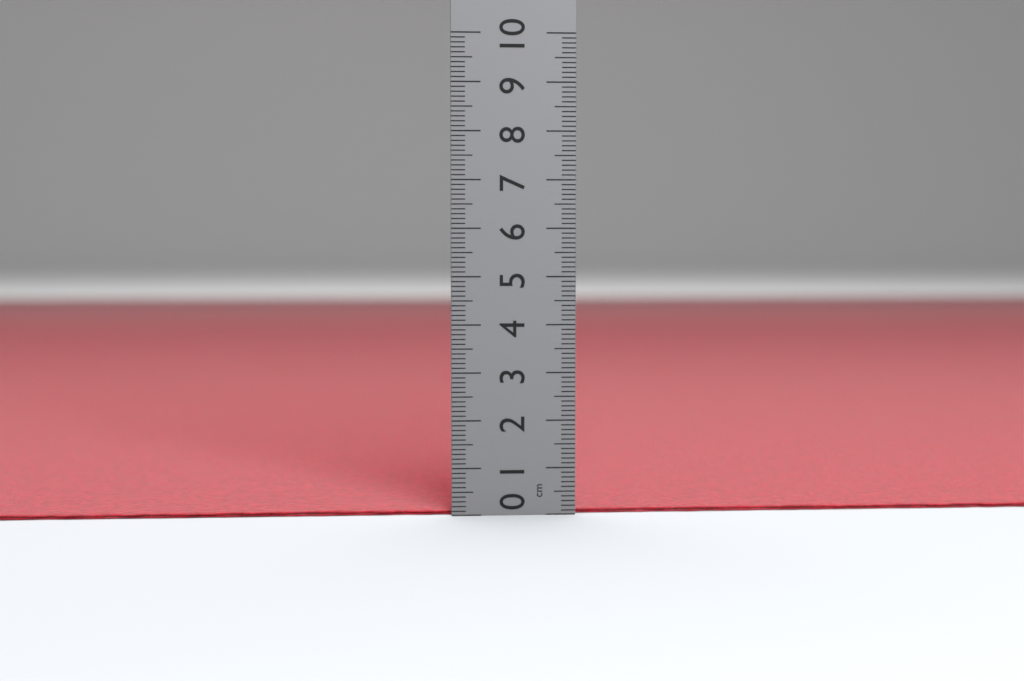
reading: 0.1 cm
